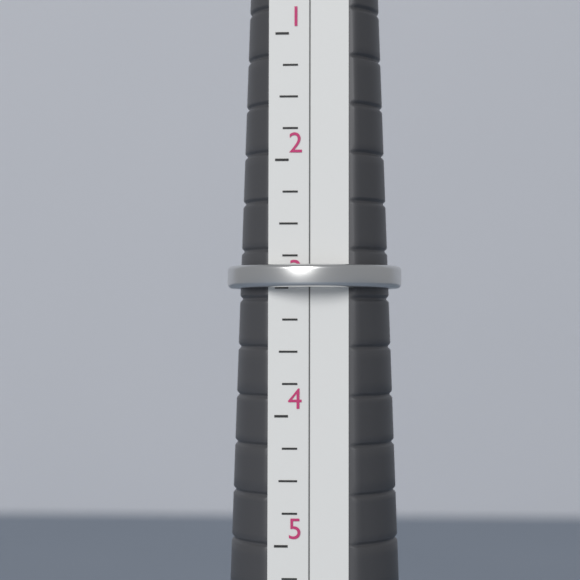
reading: 3.00 (no unit)
